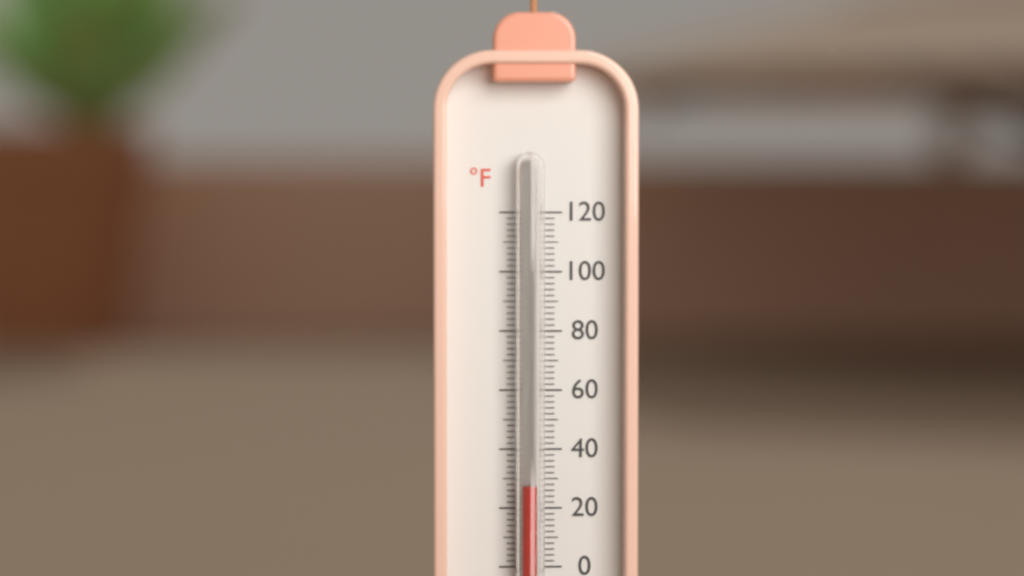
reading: 28 °F
